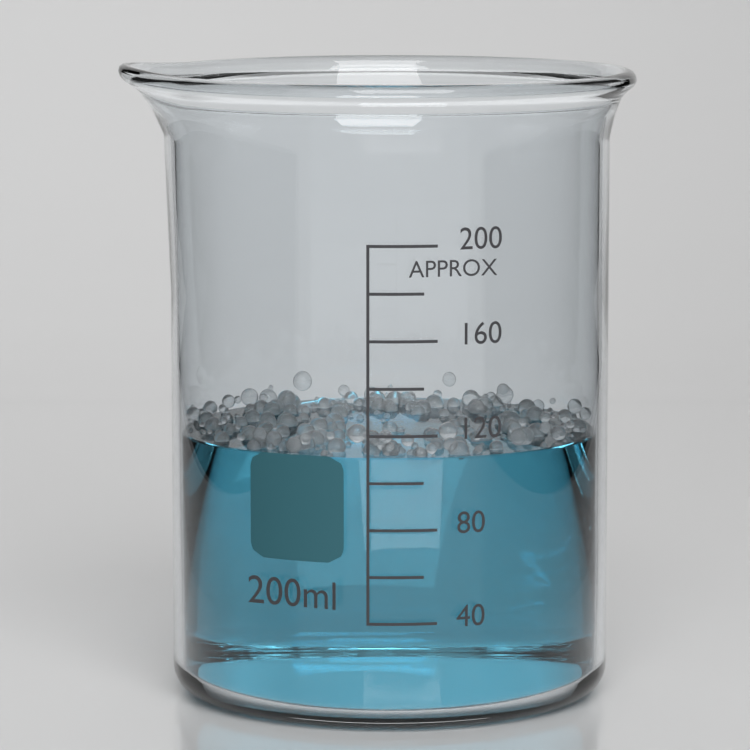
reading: 110 ml
